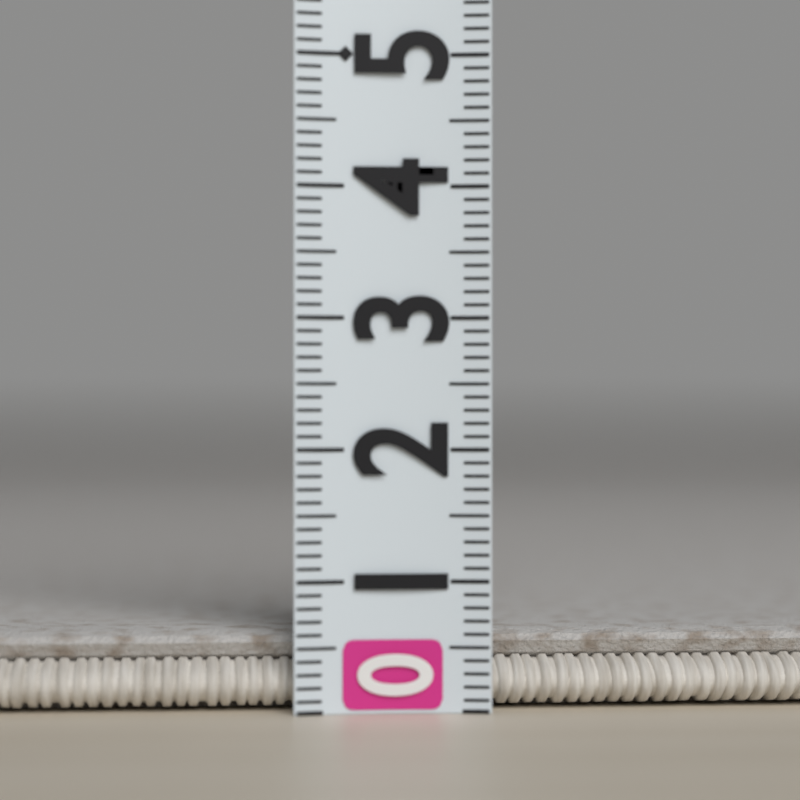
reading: 0.6 (no unit)
